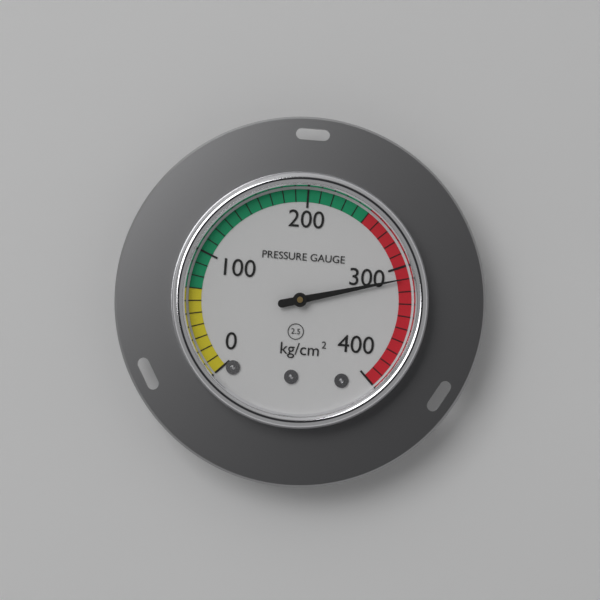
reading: 310 kg/cm²
